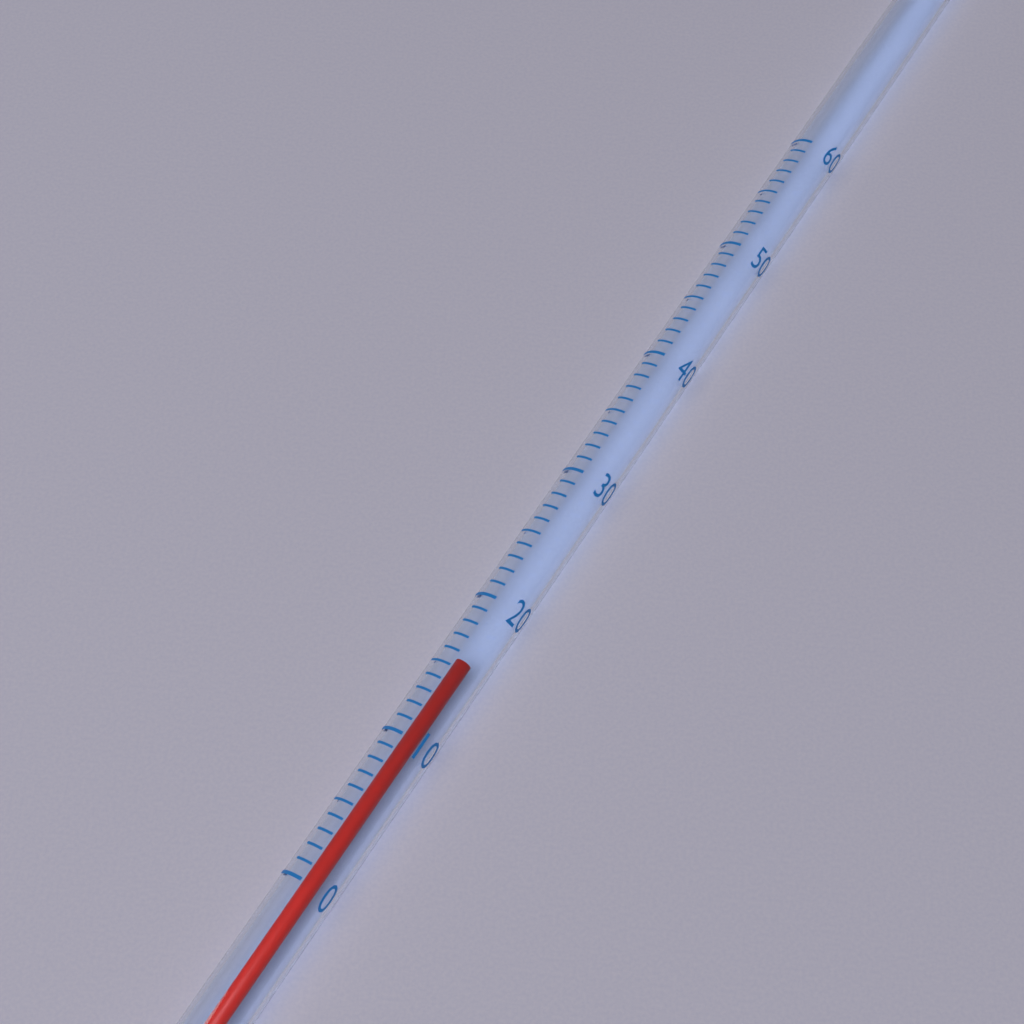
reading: 16 (no unit)
